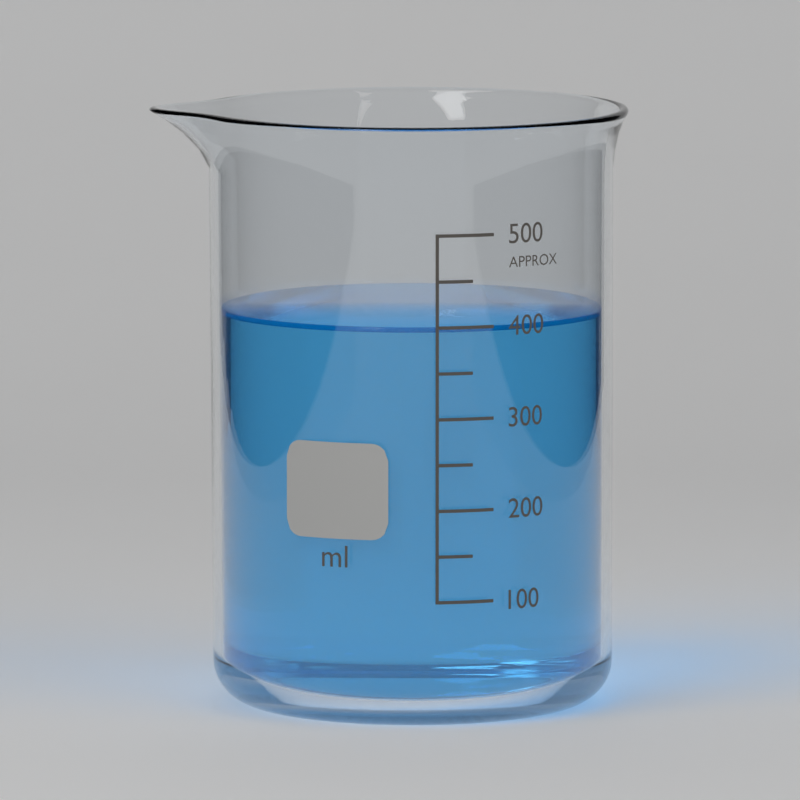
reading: 400 ml
